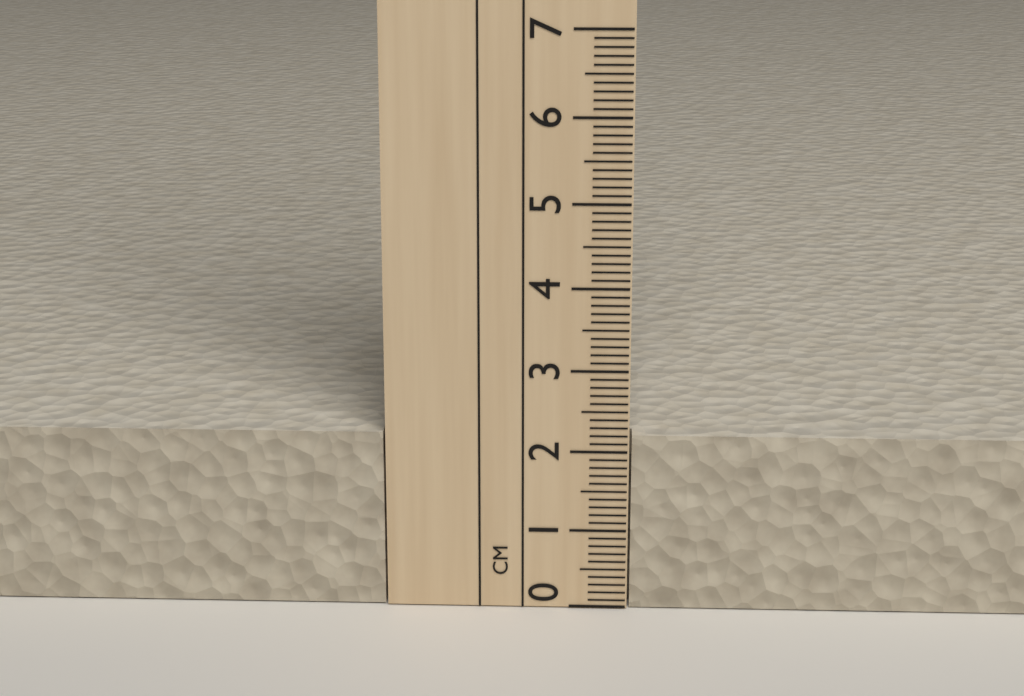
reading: 2.2 cm
